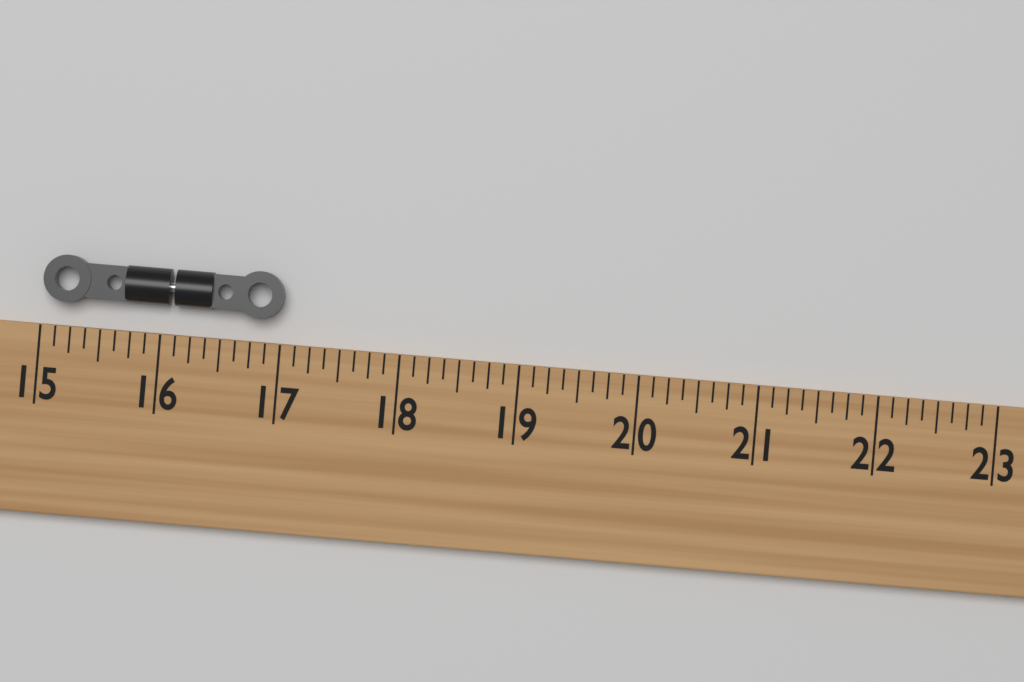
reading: 17.000 (no unit)
